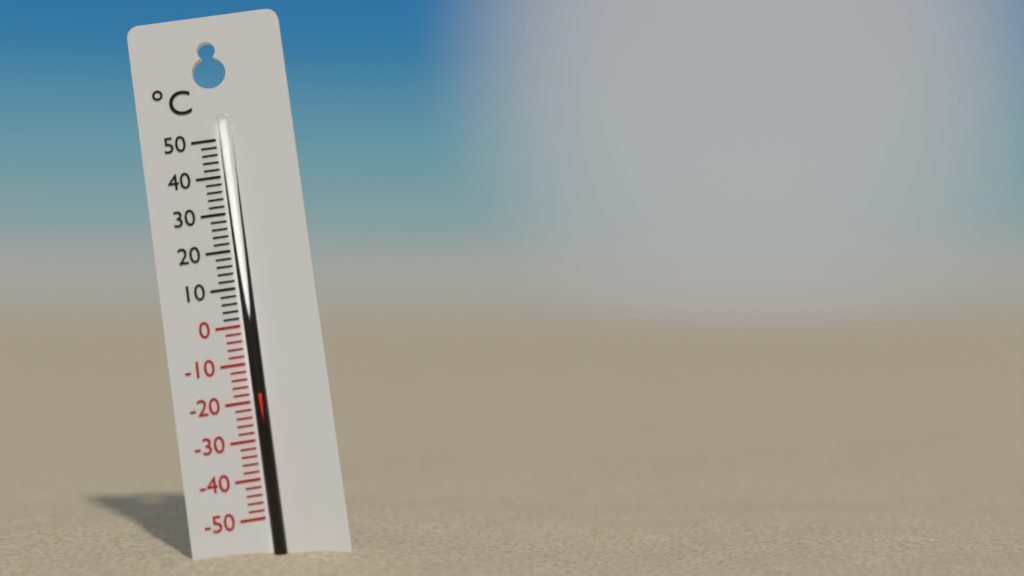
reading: -18 °C
